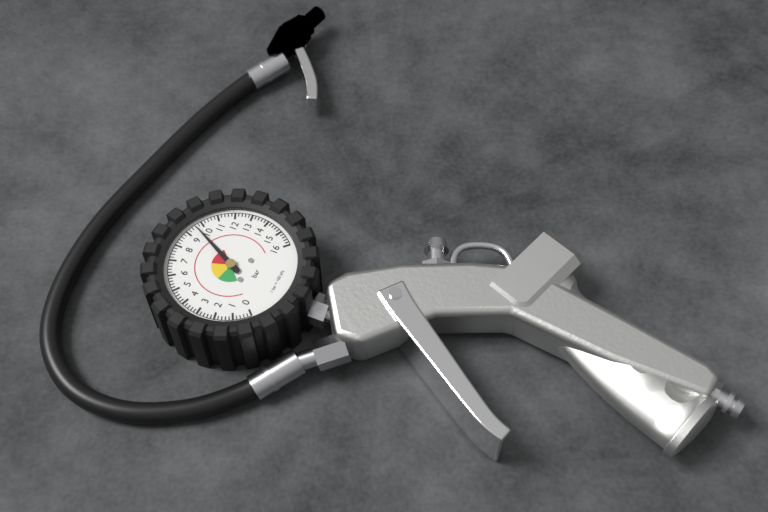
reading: 9.6 bar
